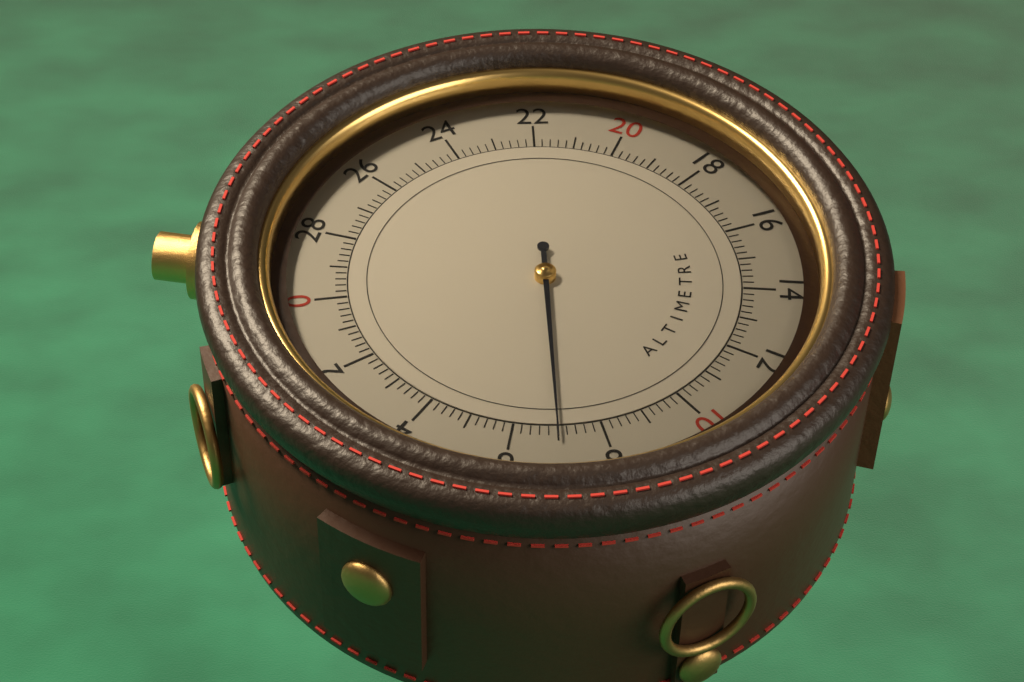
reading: 7.0 (no unit)
